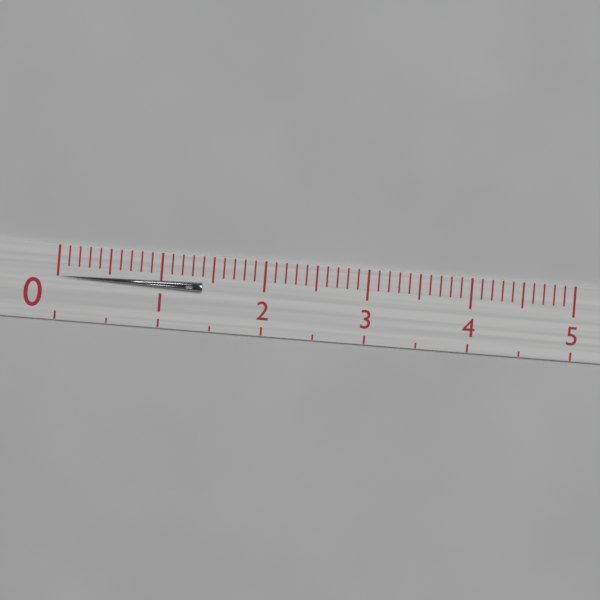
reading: 1.4 (no unit)
